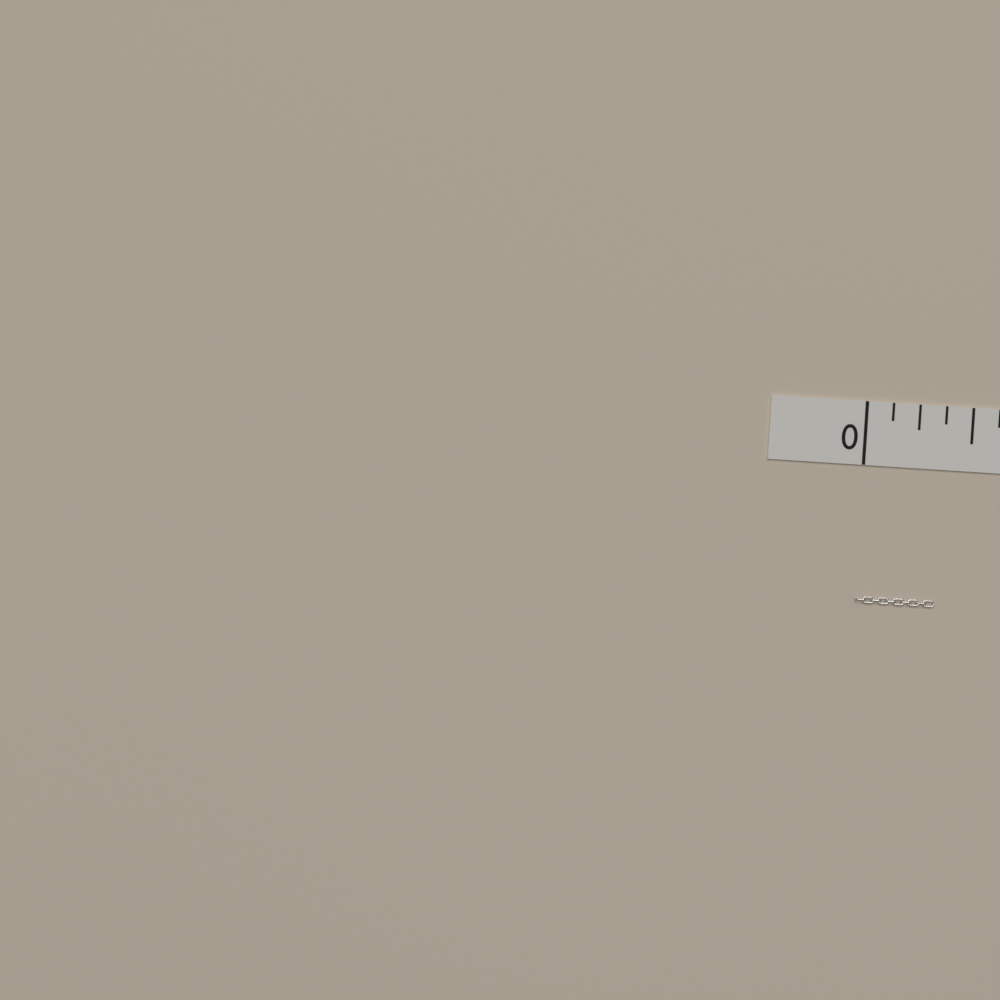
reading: 0.375 in
